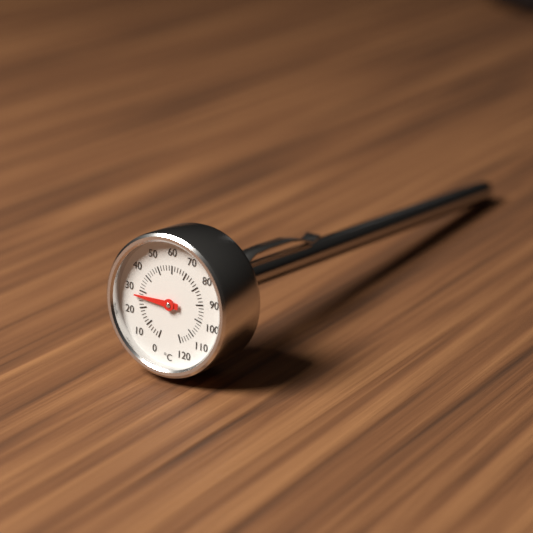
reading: 27 °C
